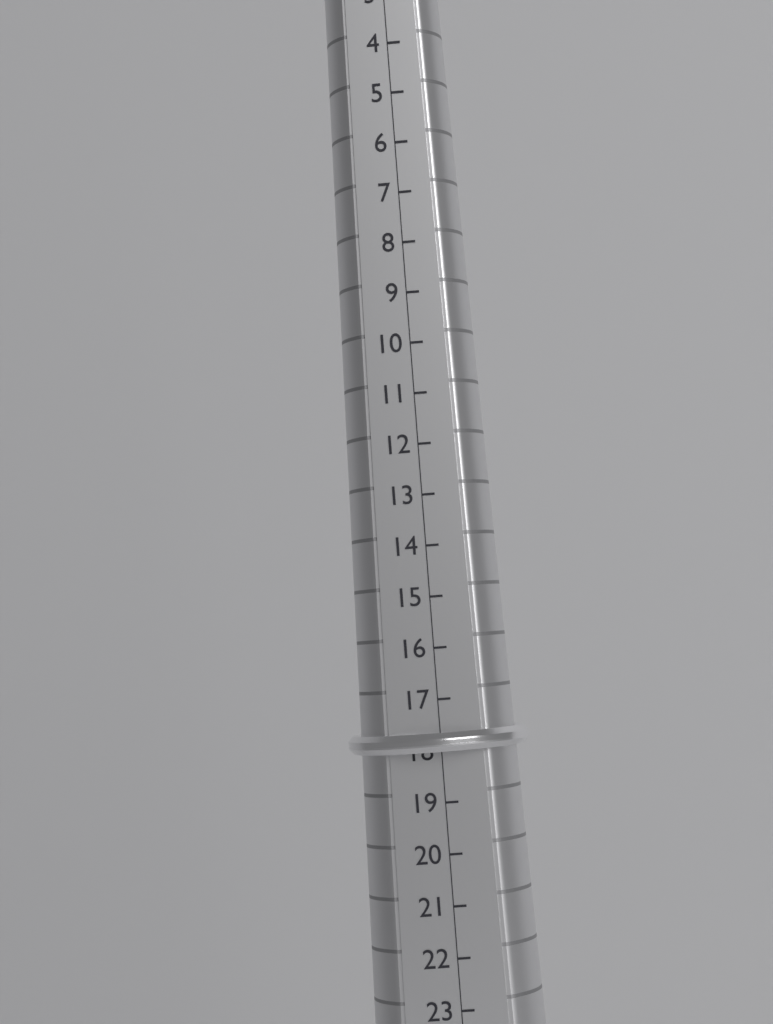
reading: 18 (no unit)
